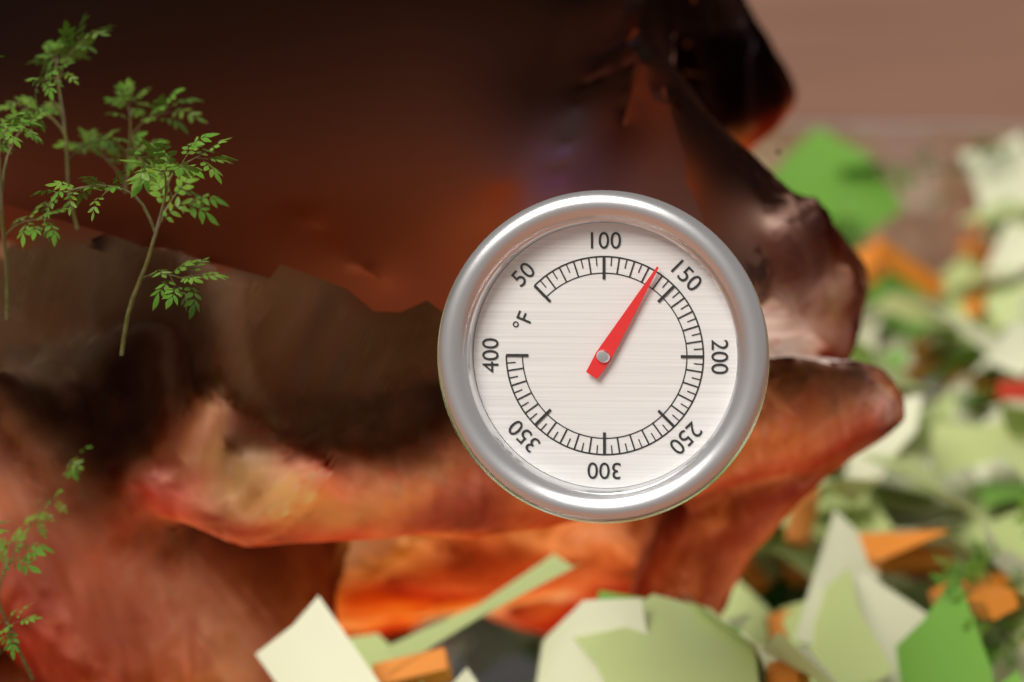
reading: 135 °F
